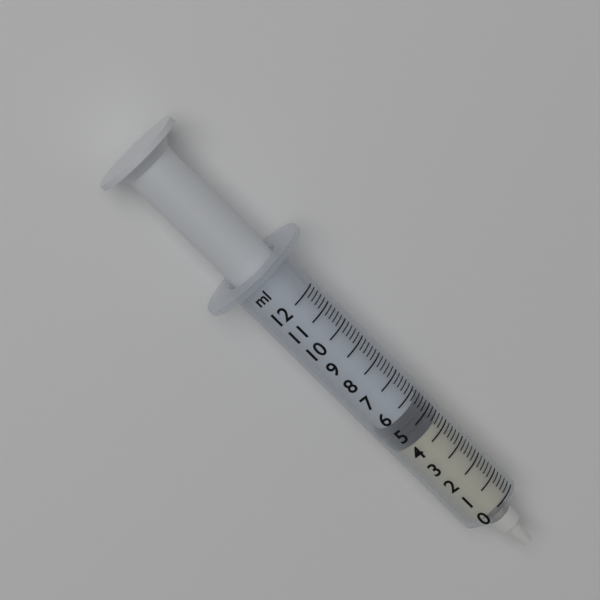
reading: 4.4 ml
